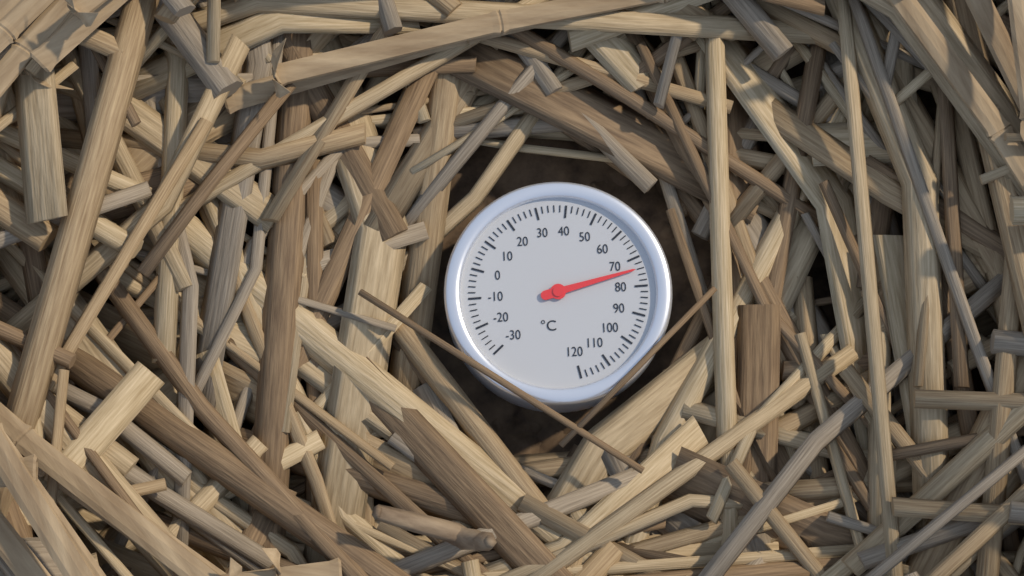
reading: 74 °C
